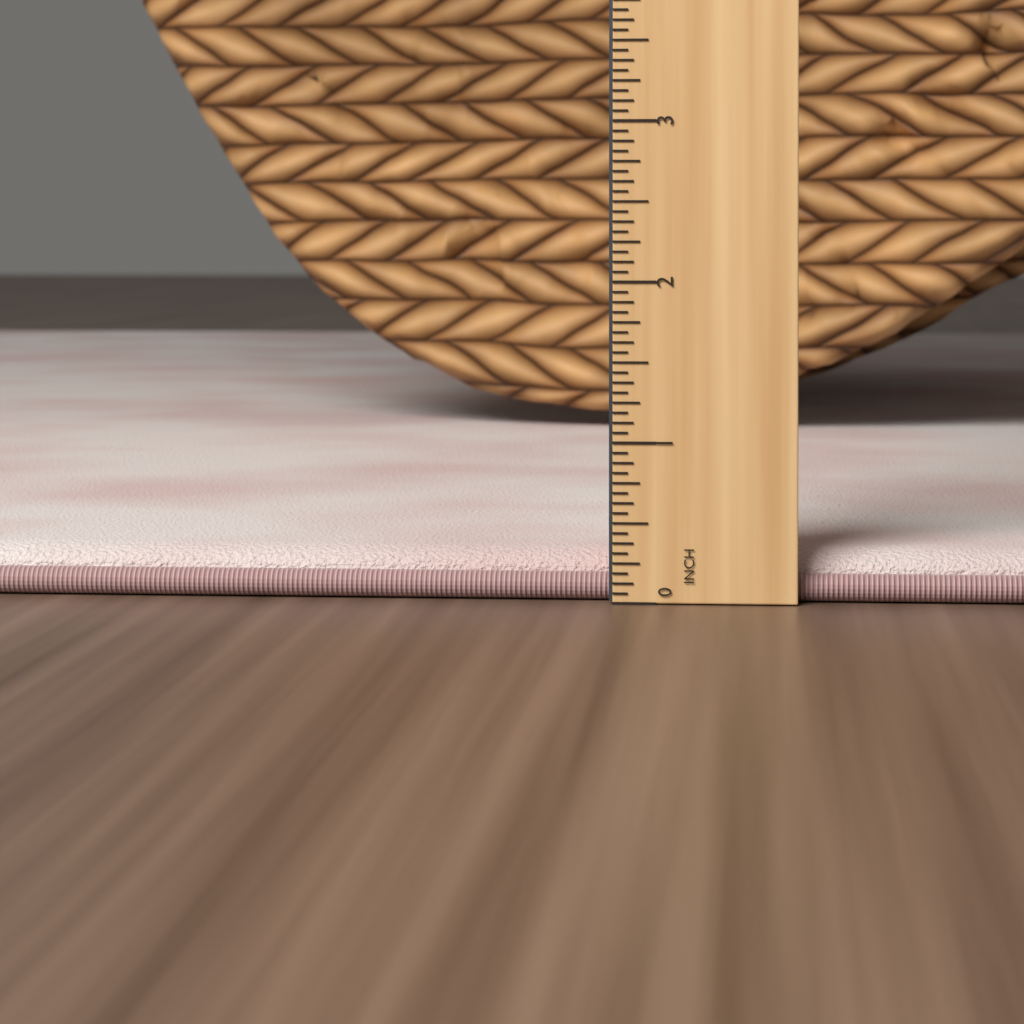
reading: 0.3125 in
